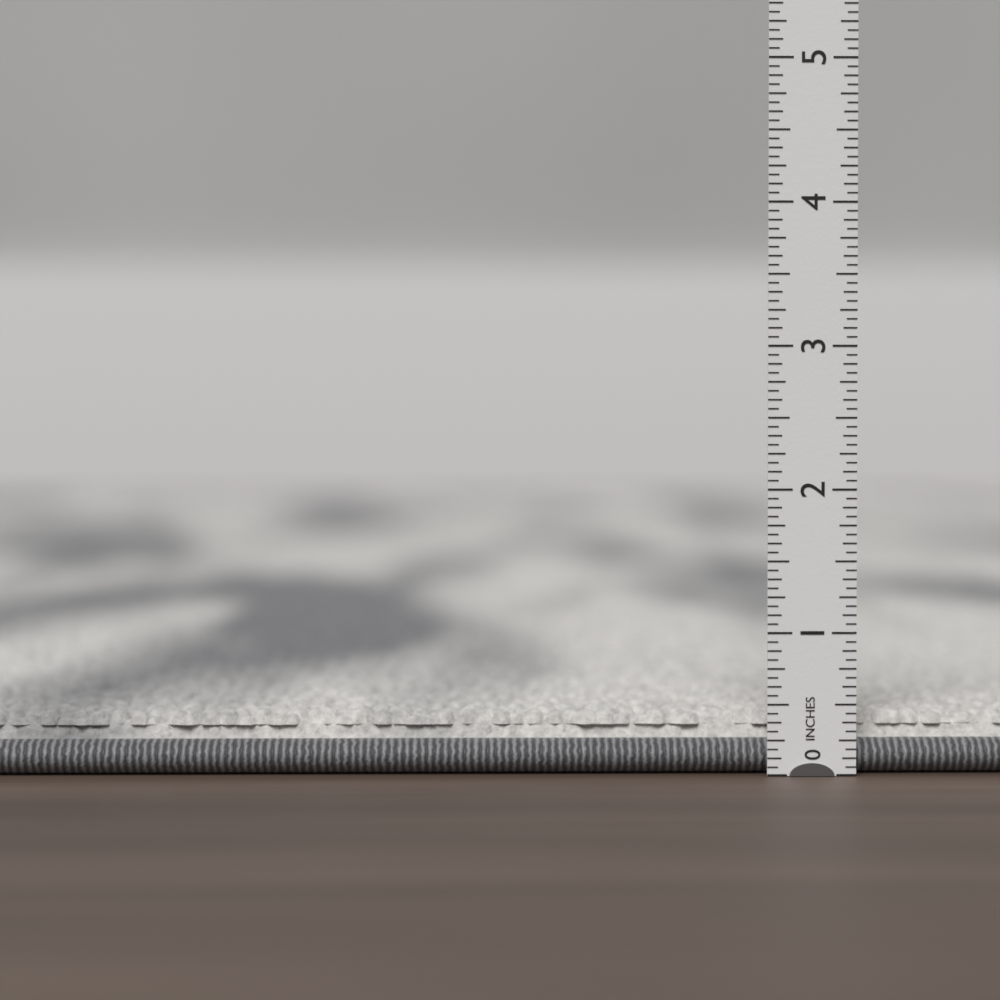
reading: 0.4375 in
